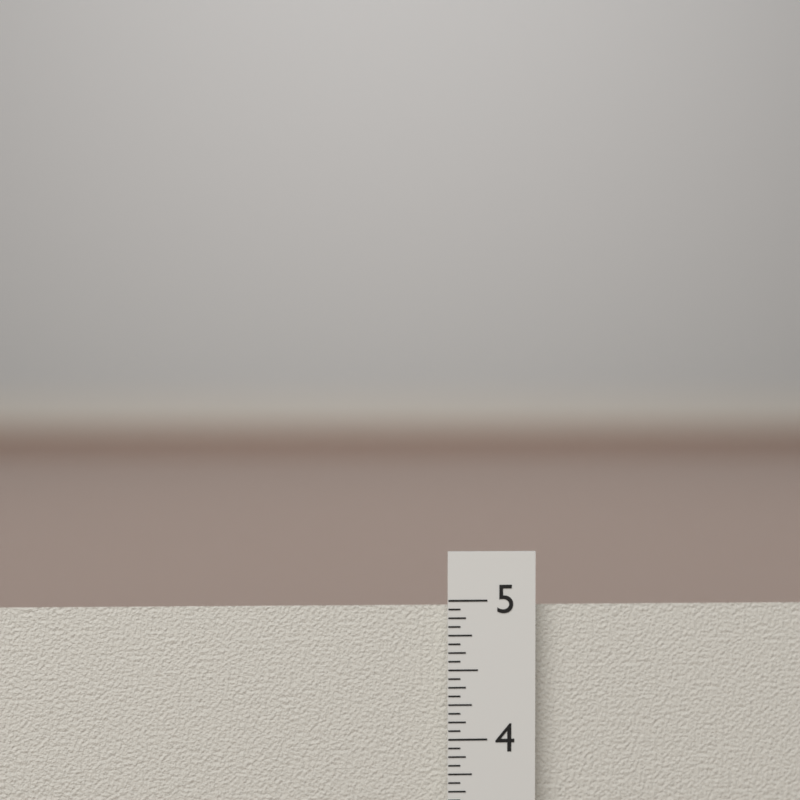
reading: 4.9375 in
